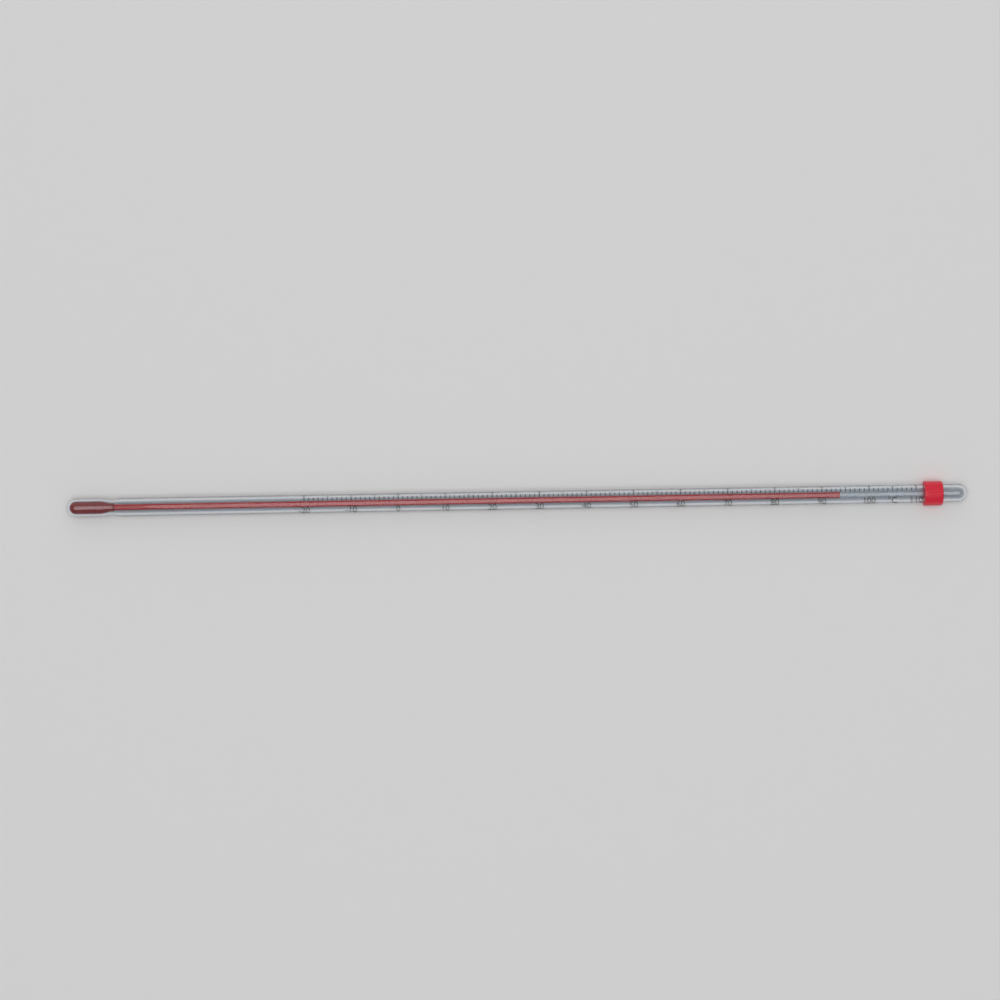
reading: 94 °C
